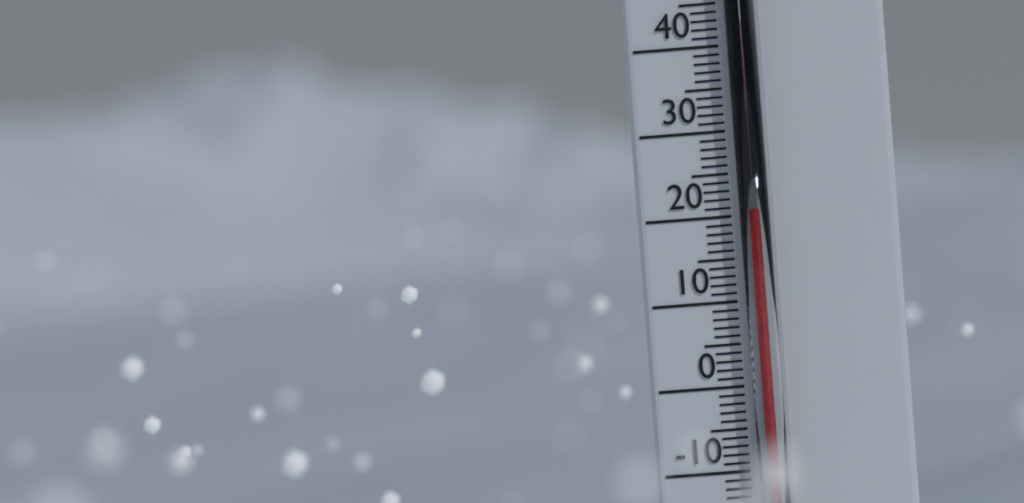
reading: 20 °C
